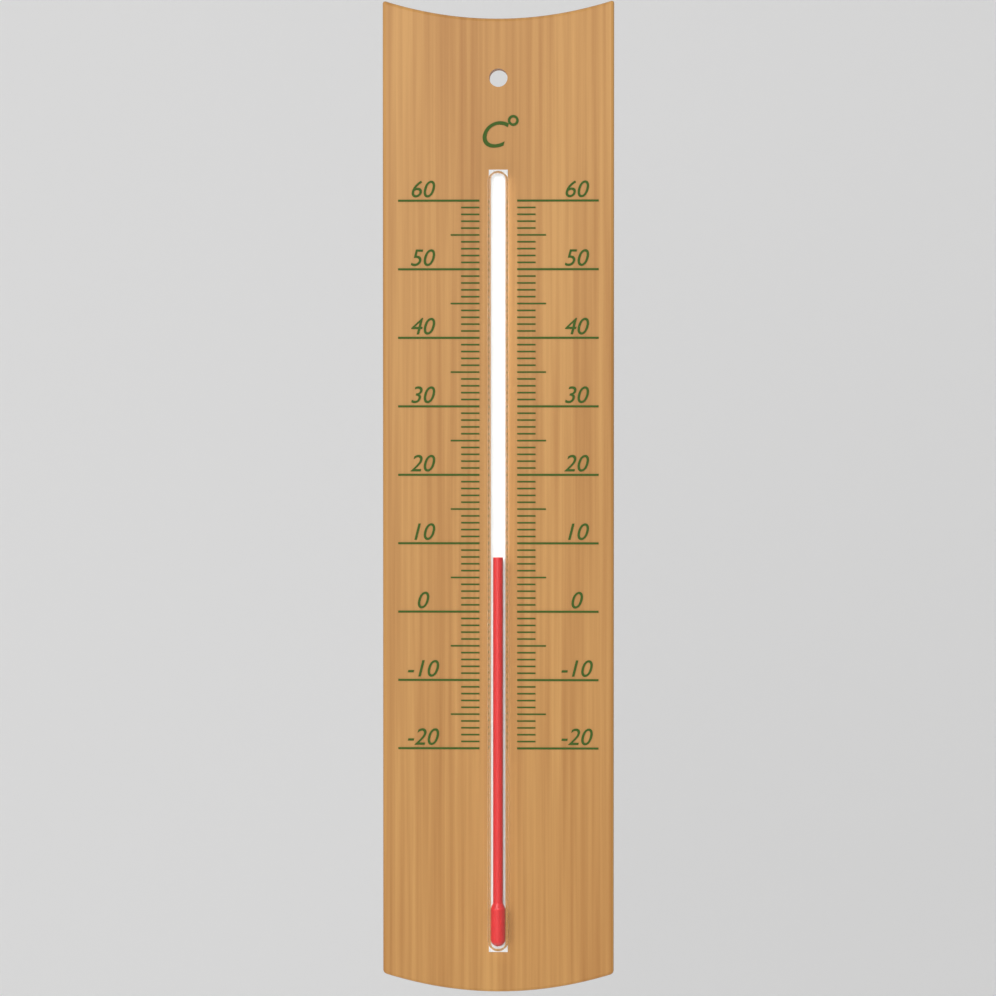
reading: 8 °C
